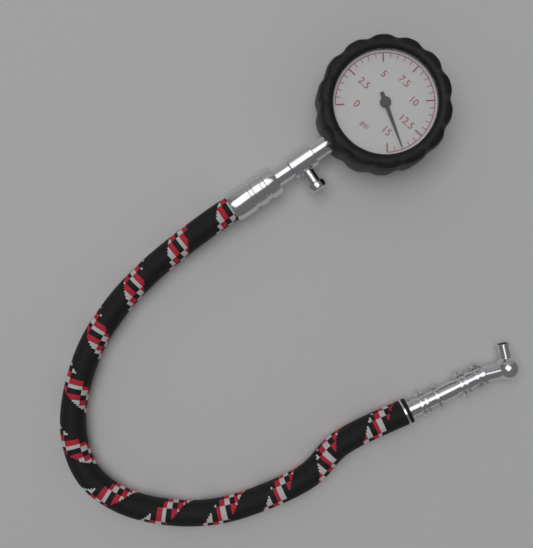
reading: 14.0 psi
